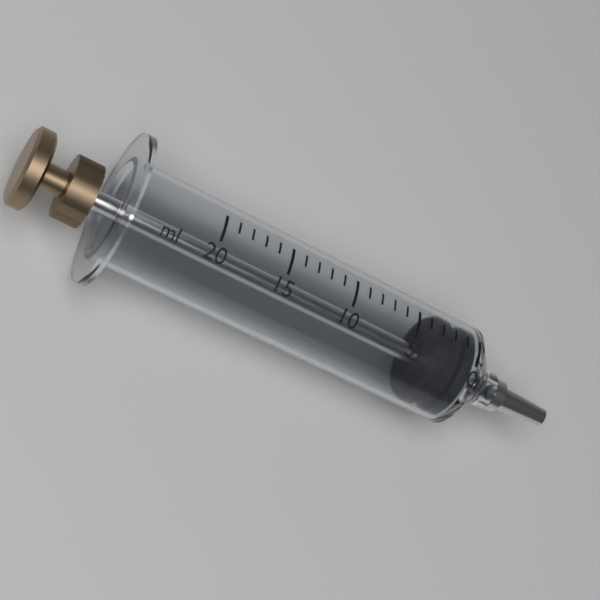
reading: 0 ml
